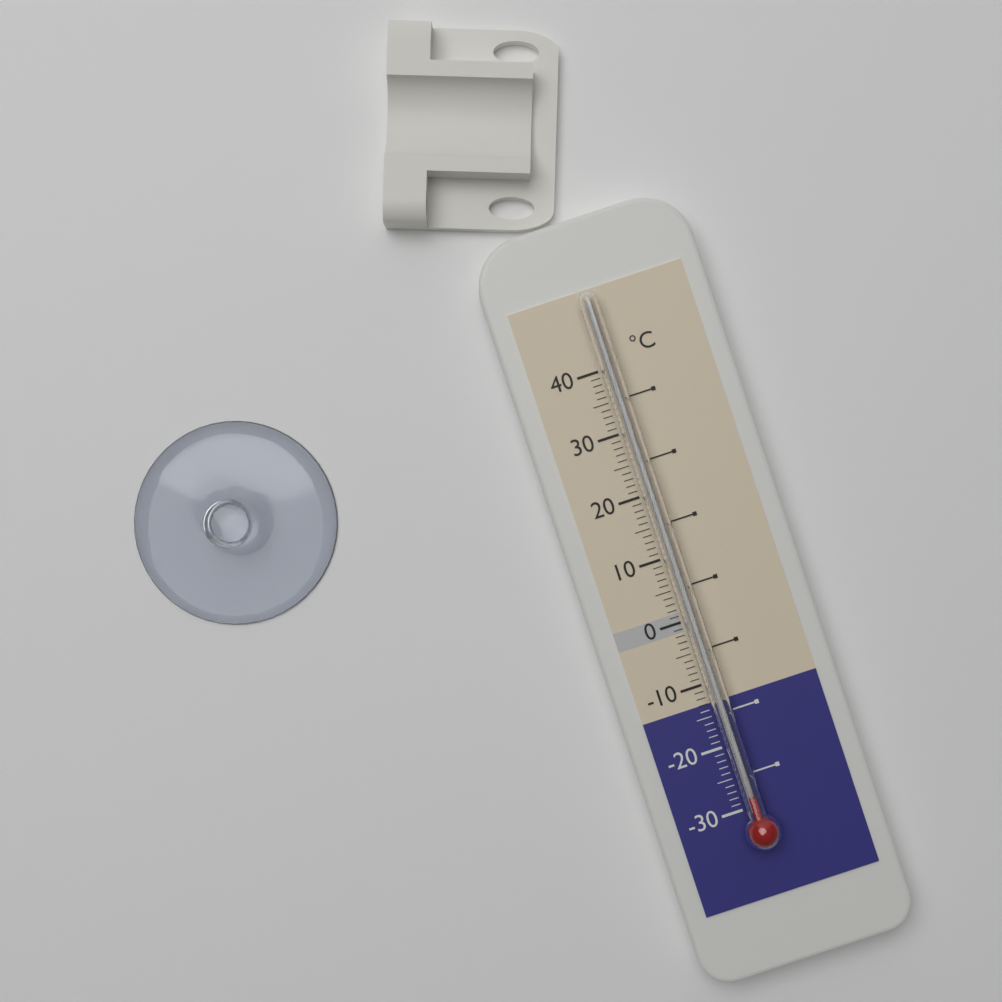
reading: -28 °C
